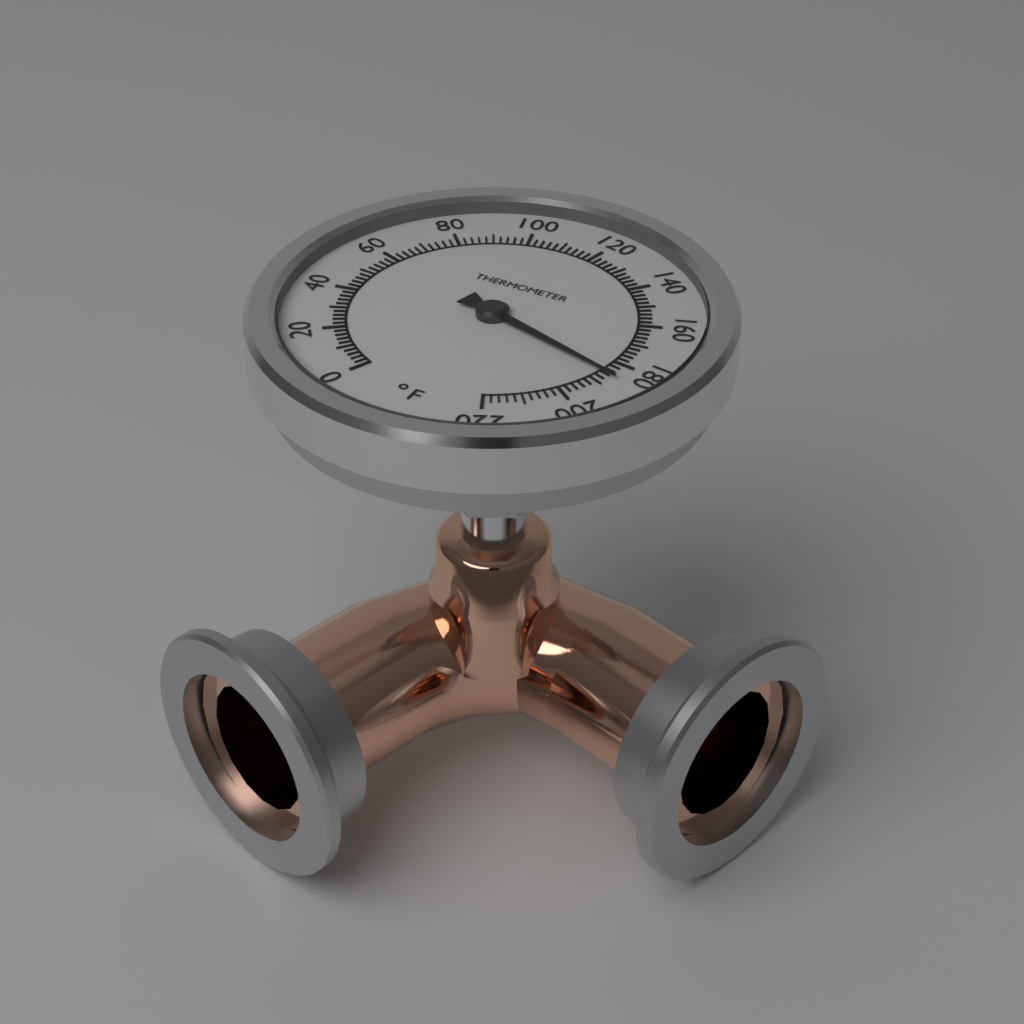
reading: 186 °F
